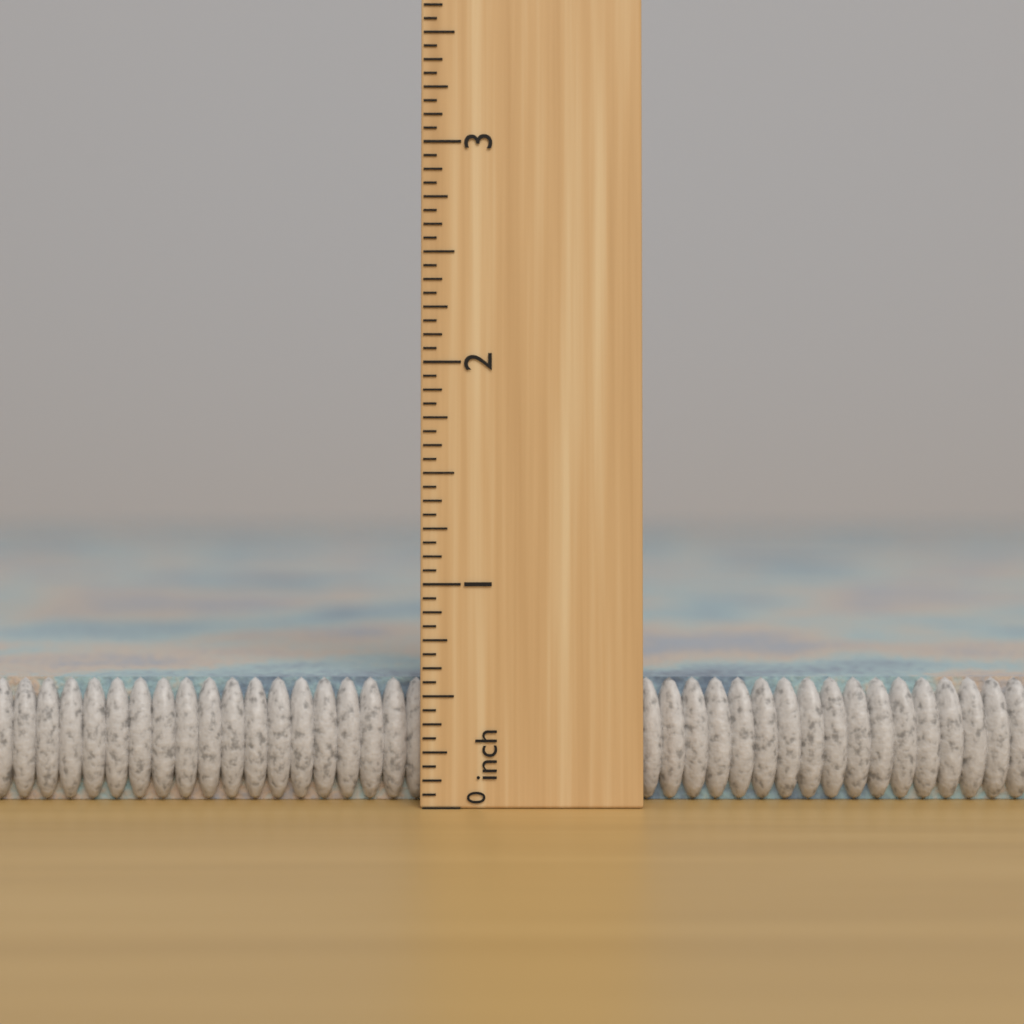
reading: 0.5625 inch
